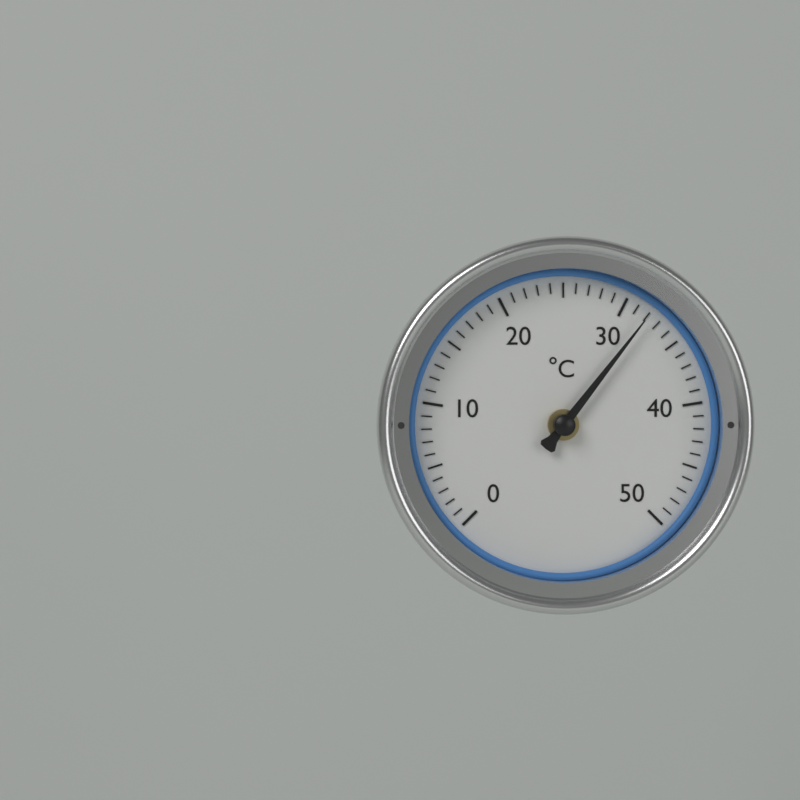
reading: 32 °C
